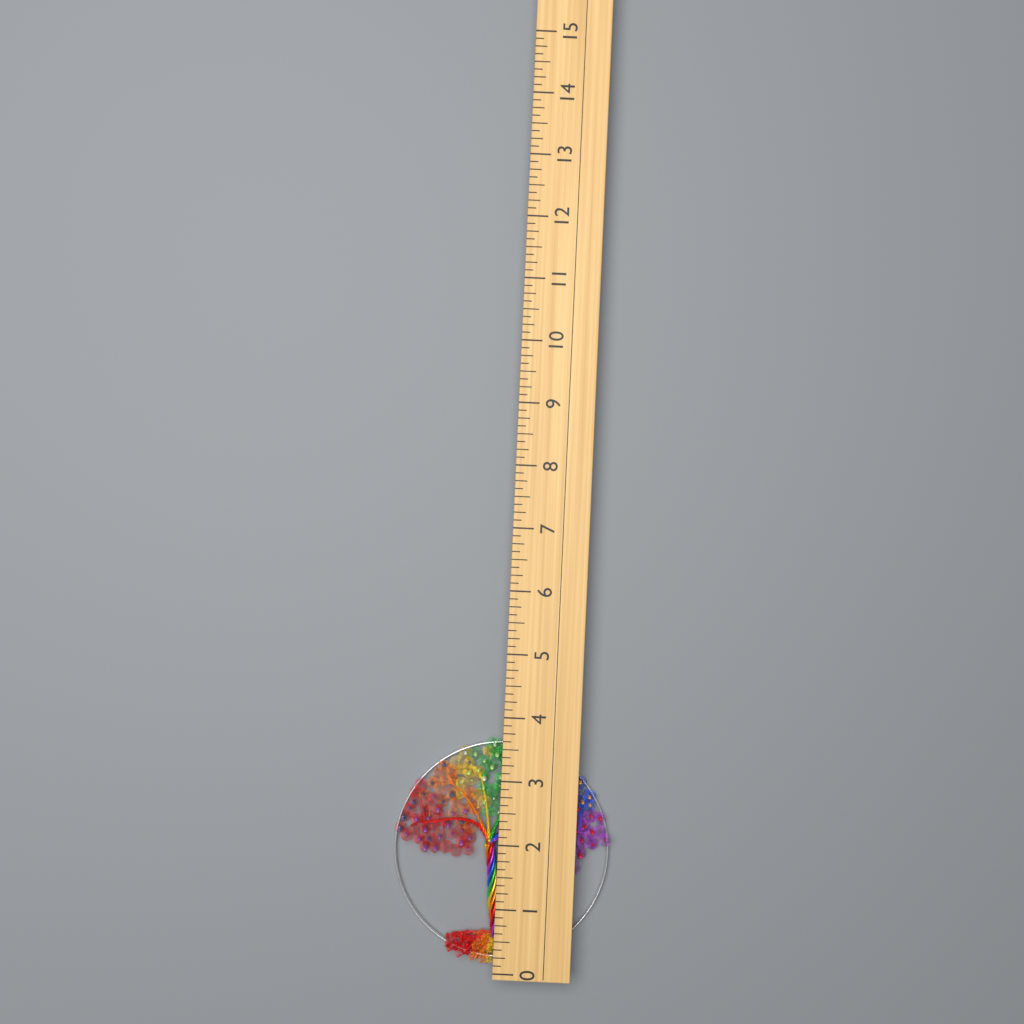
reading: 3.625 (no unit)
